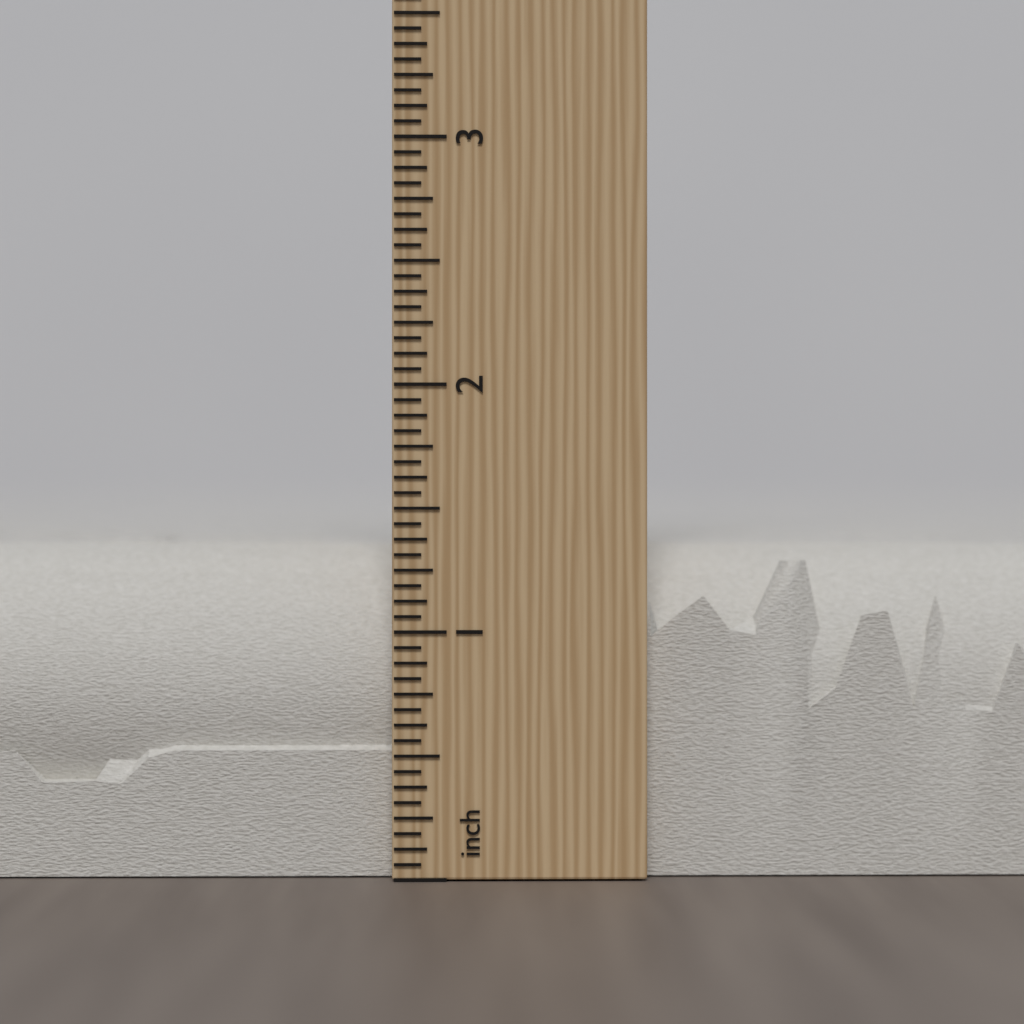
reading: 1.3750 inch
